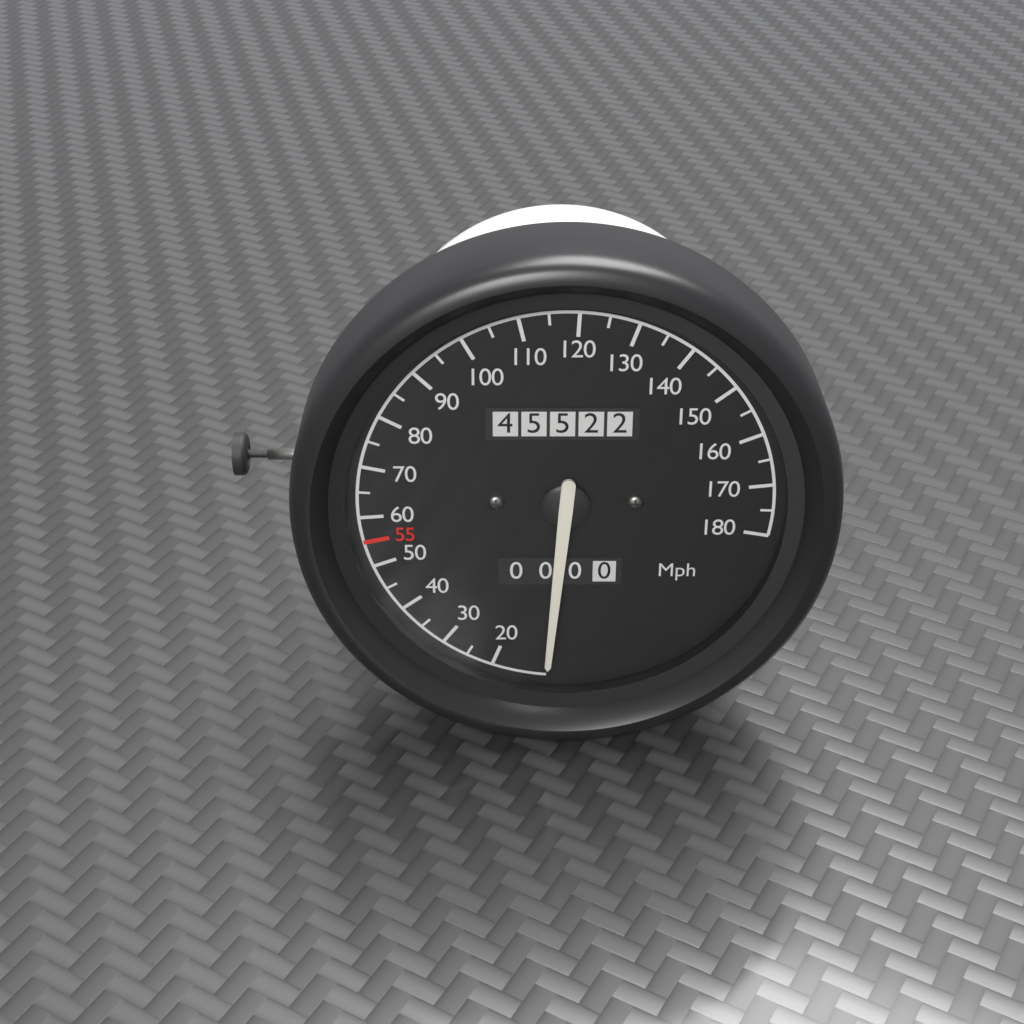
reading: 10 mph
